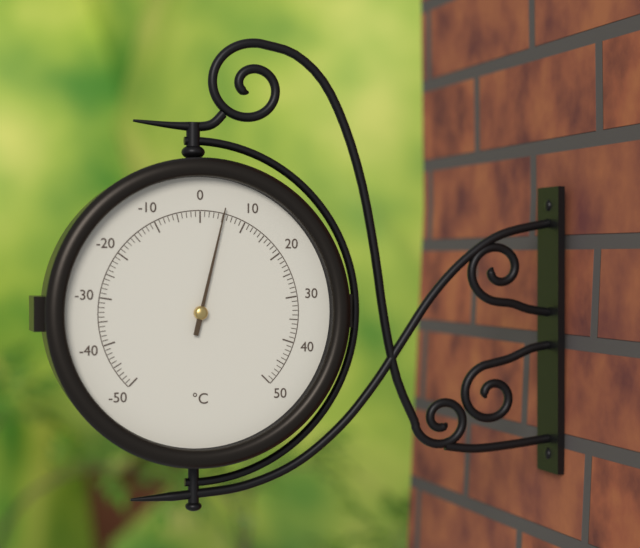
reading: 5 °C
